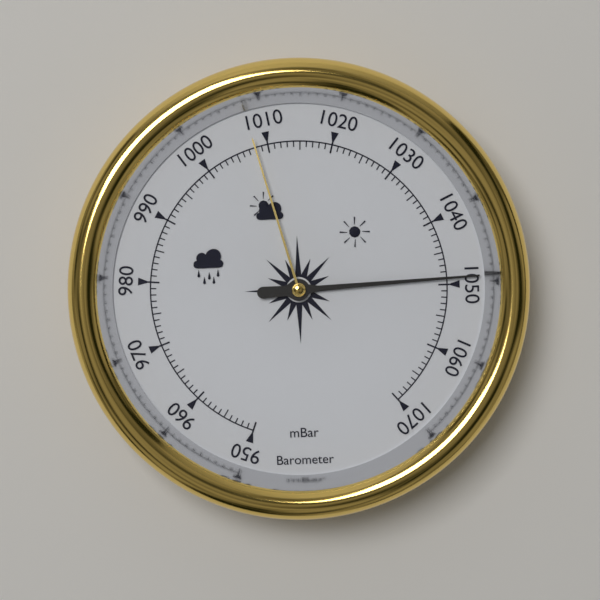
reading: 1049 mbar
